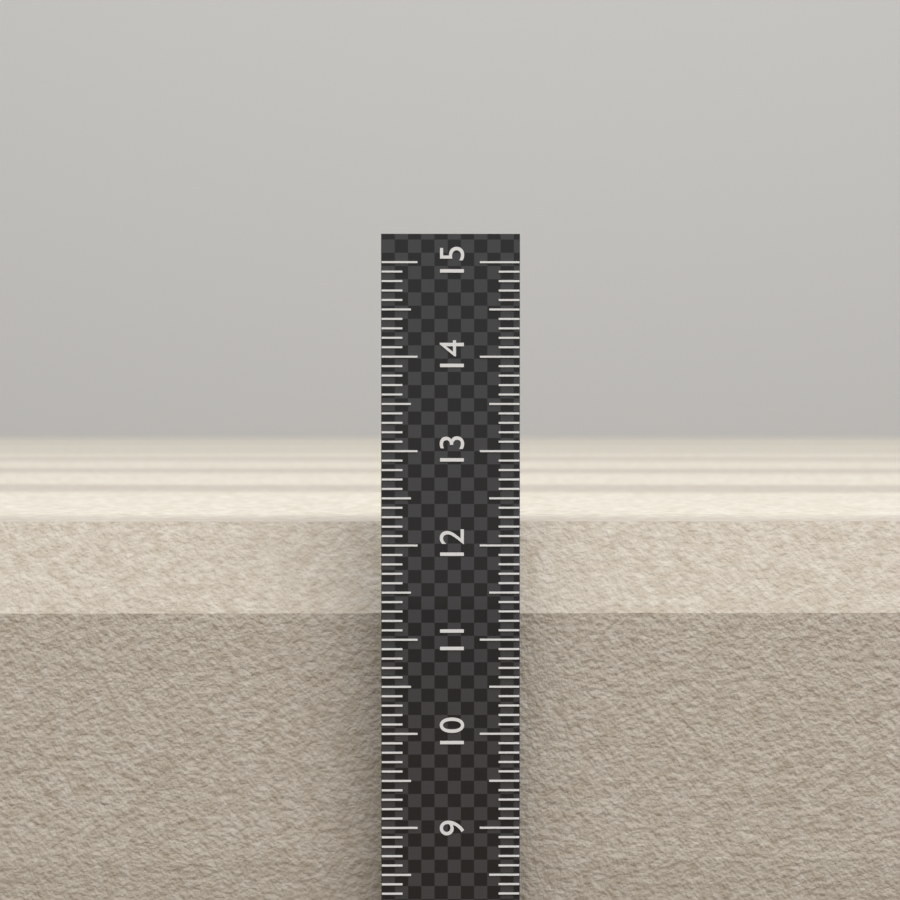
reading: 12.2 (no unit)
